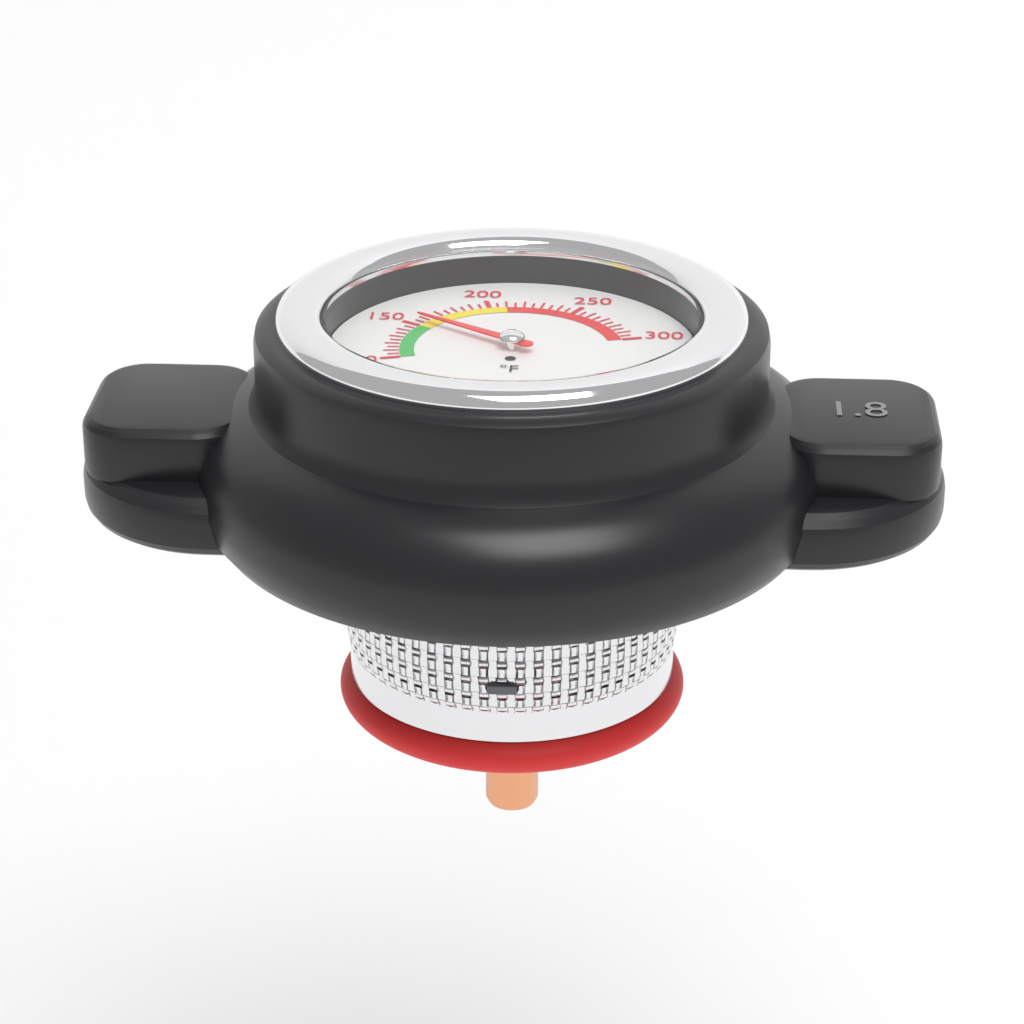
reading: 155 °F
